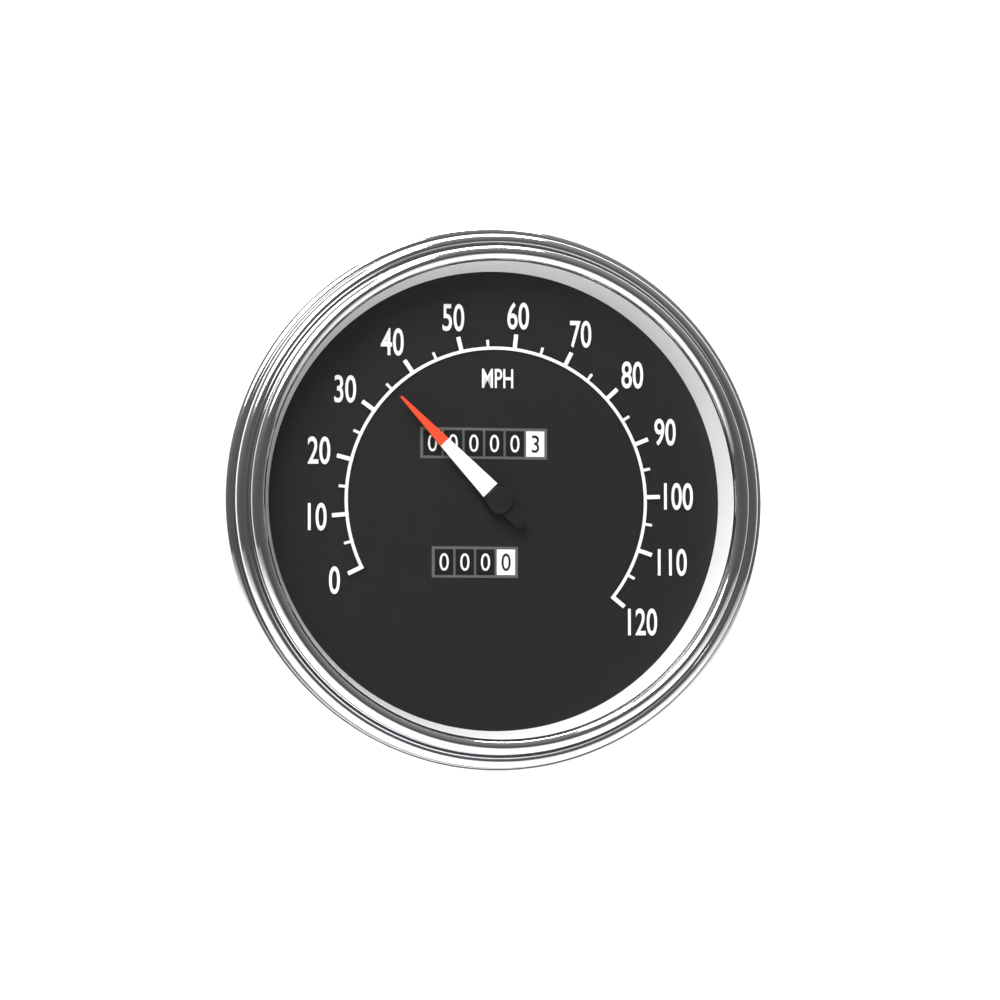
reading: 35 MPH
